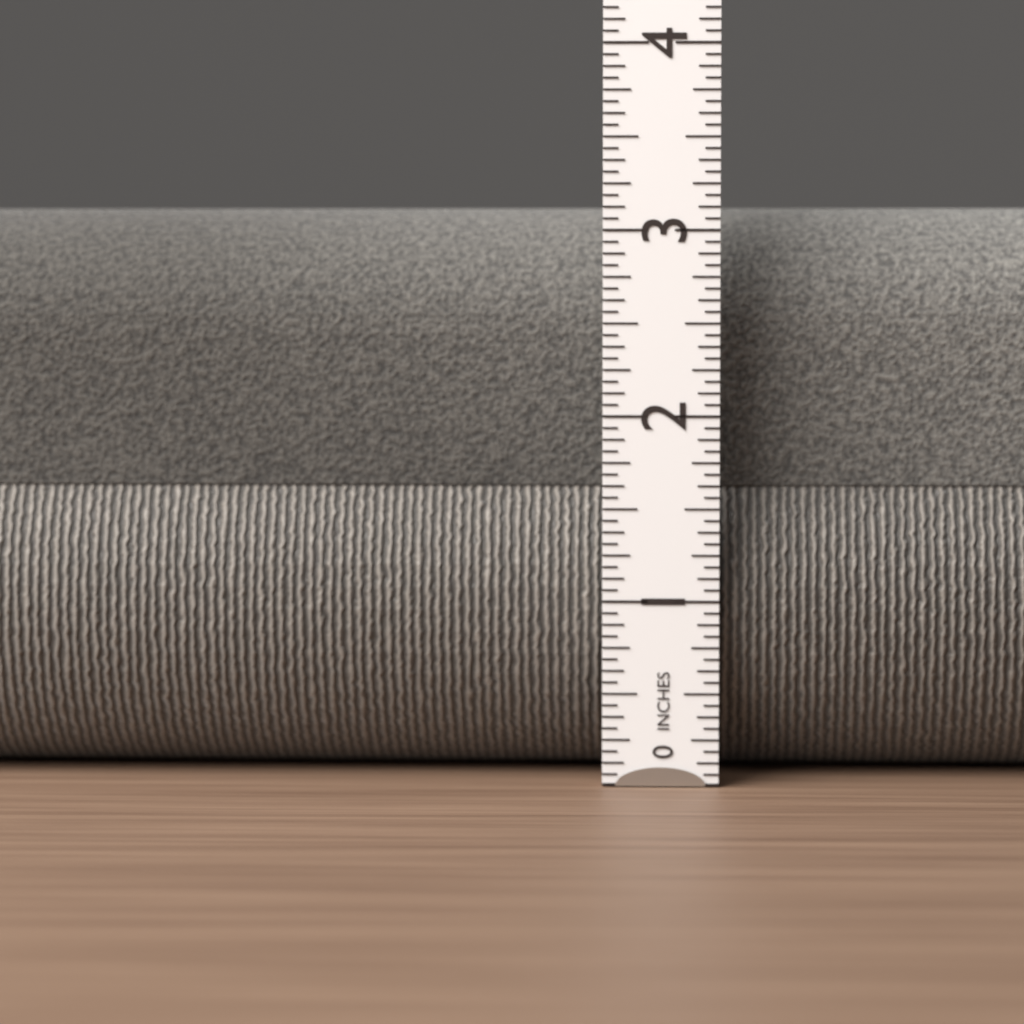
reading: 3.1250 in
